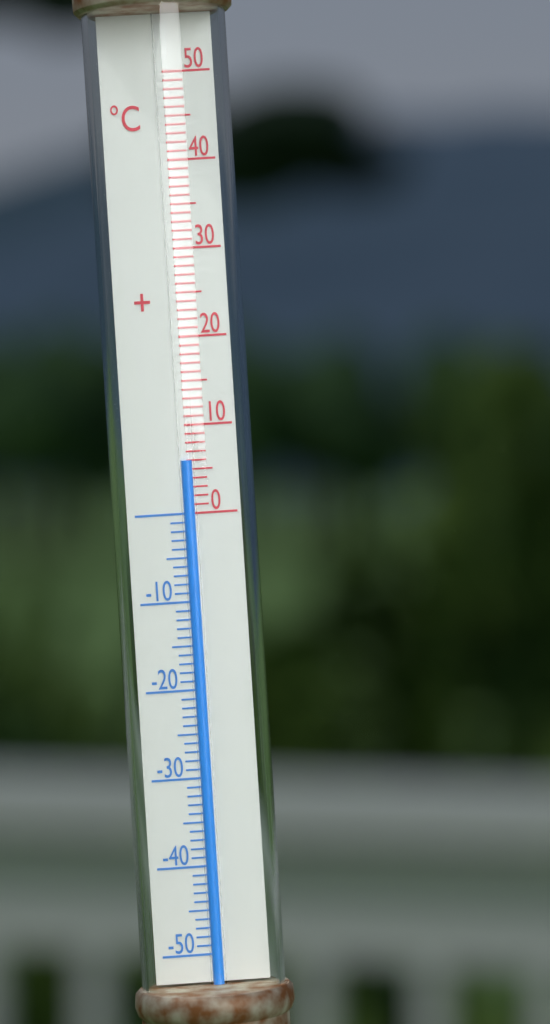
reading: 6 °C
